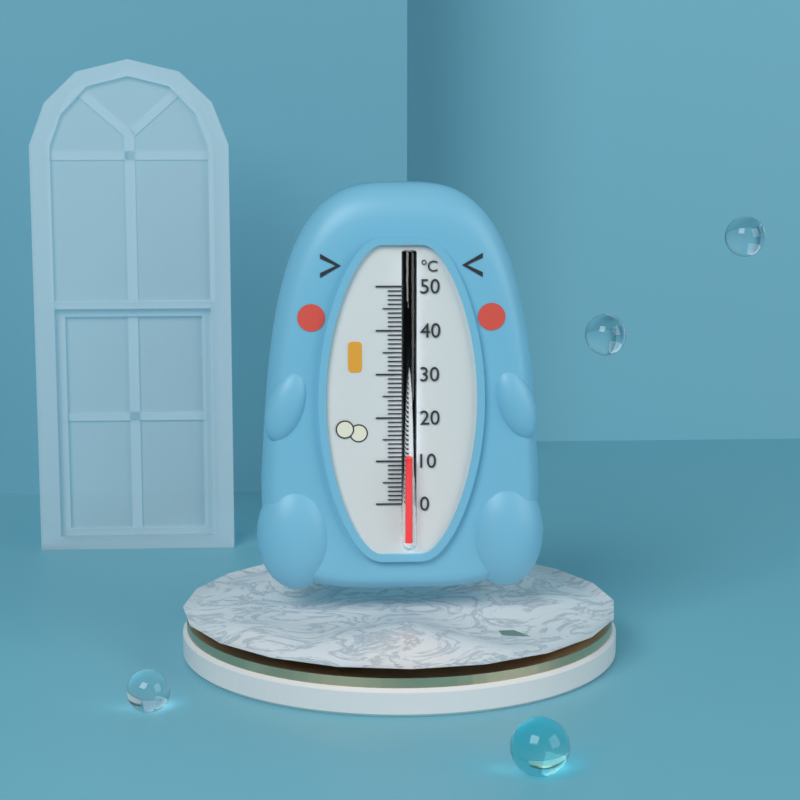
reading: 11 °C
